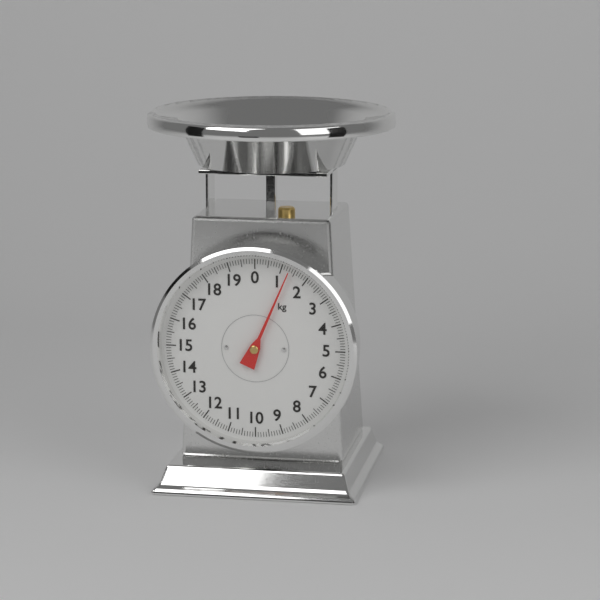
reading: 1.3 kg
